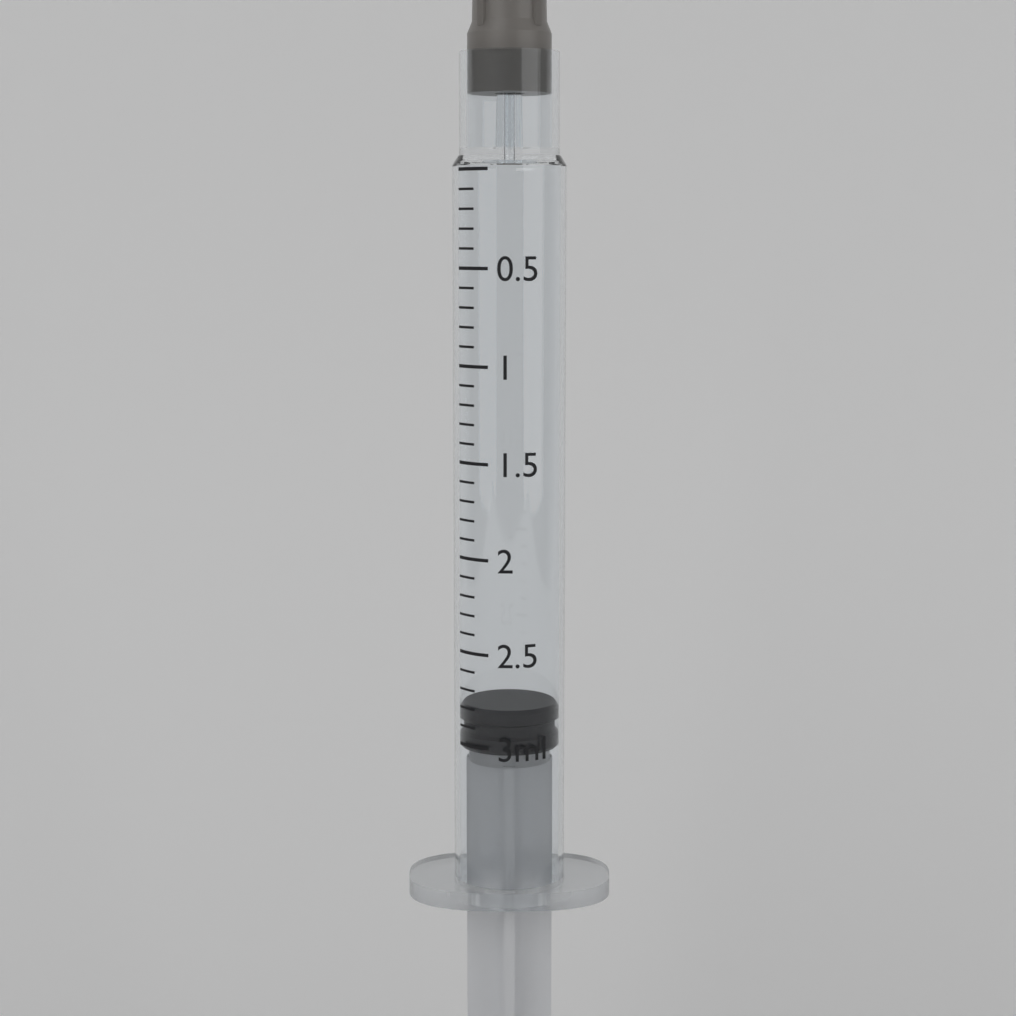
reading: 2.8 ml
